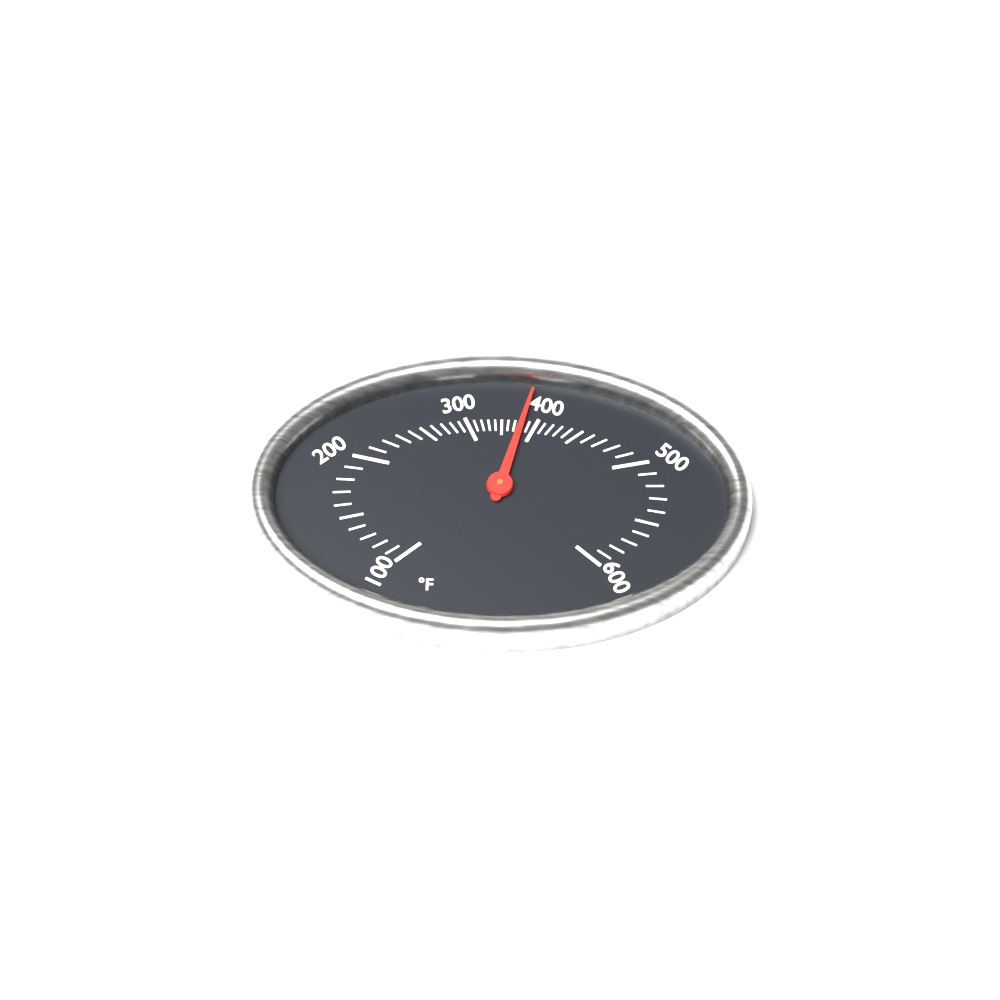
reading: 380 °F
